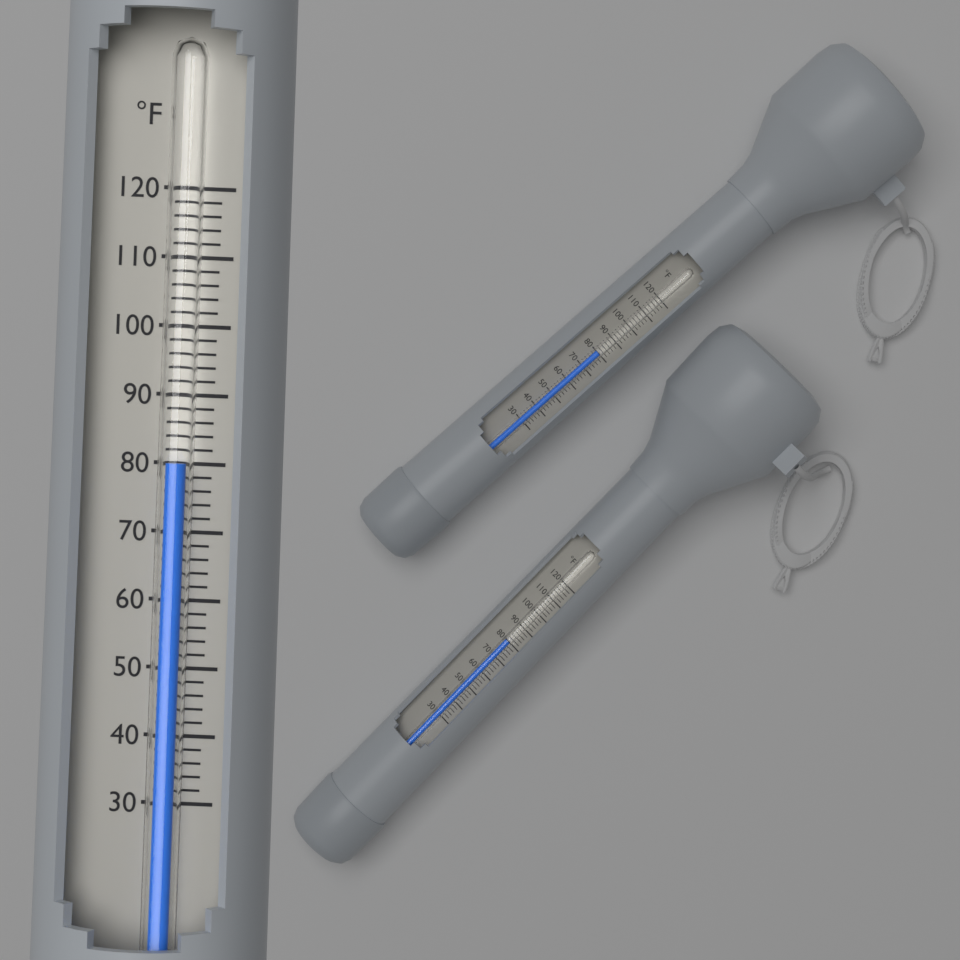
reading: 80 °F
